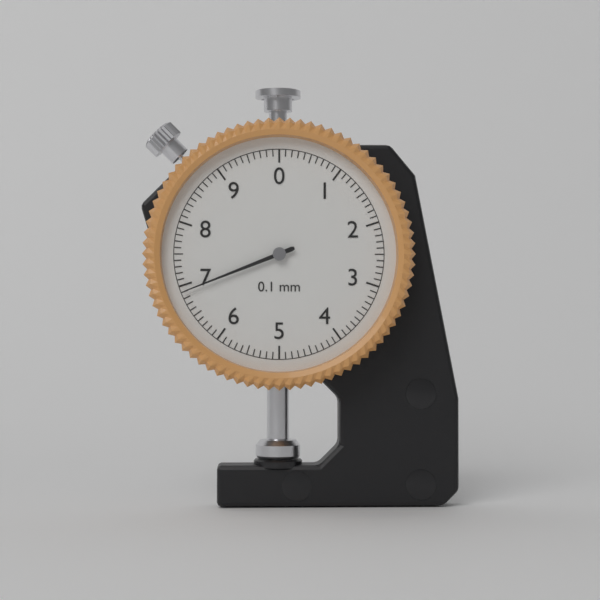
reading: 6.9 mm
